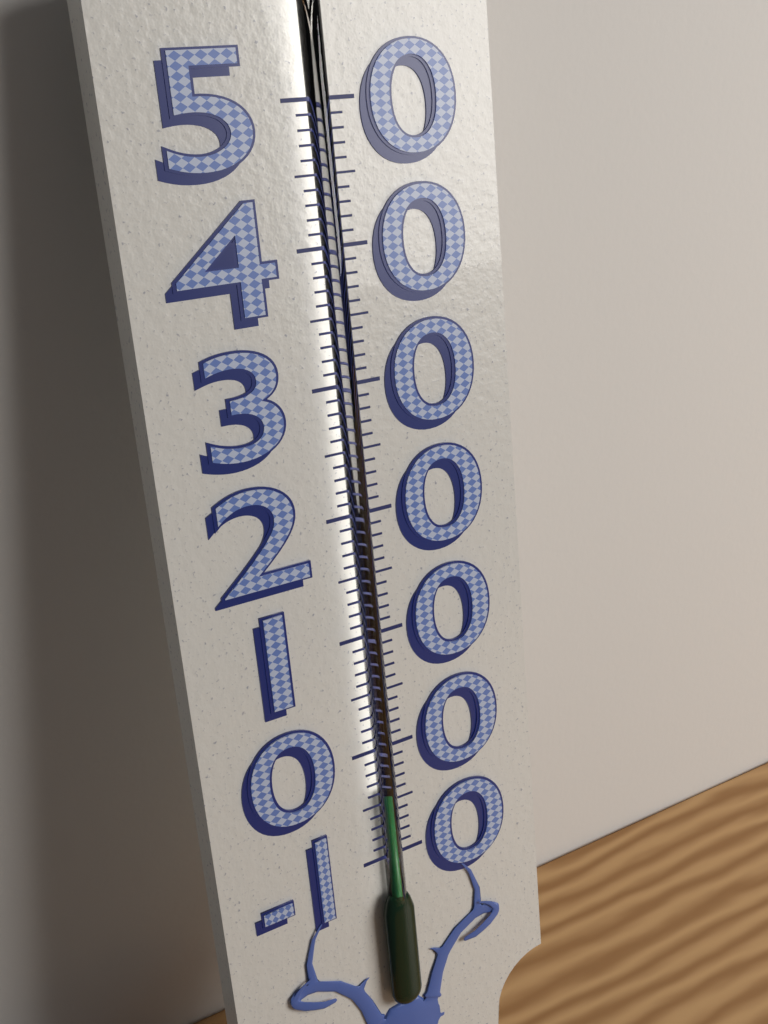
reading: -4 (no unit)
